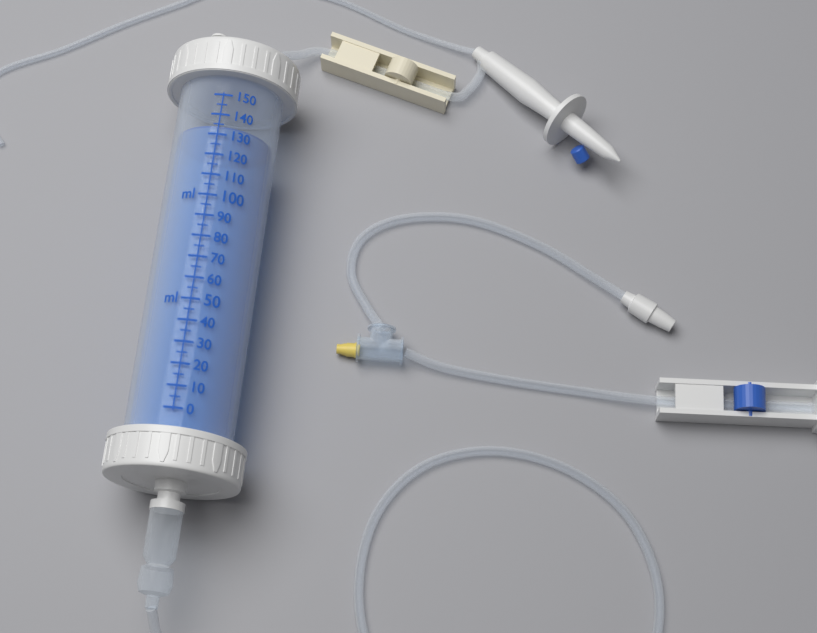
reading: 135 ml
